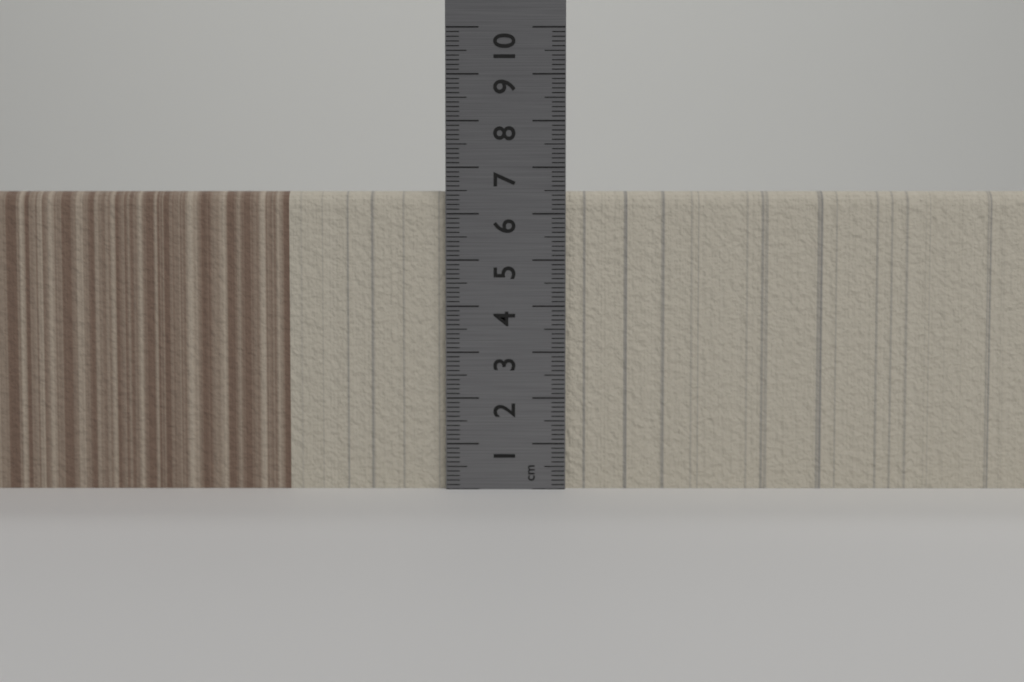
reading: 6.5 cm
